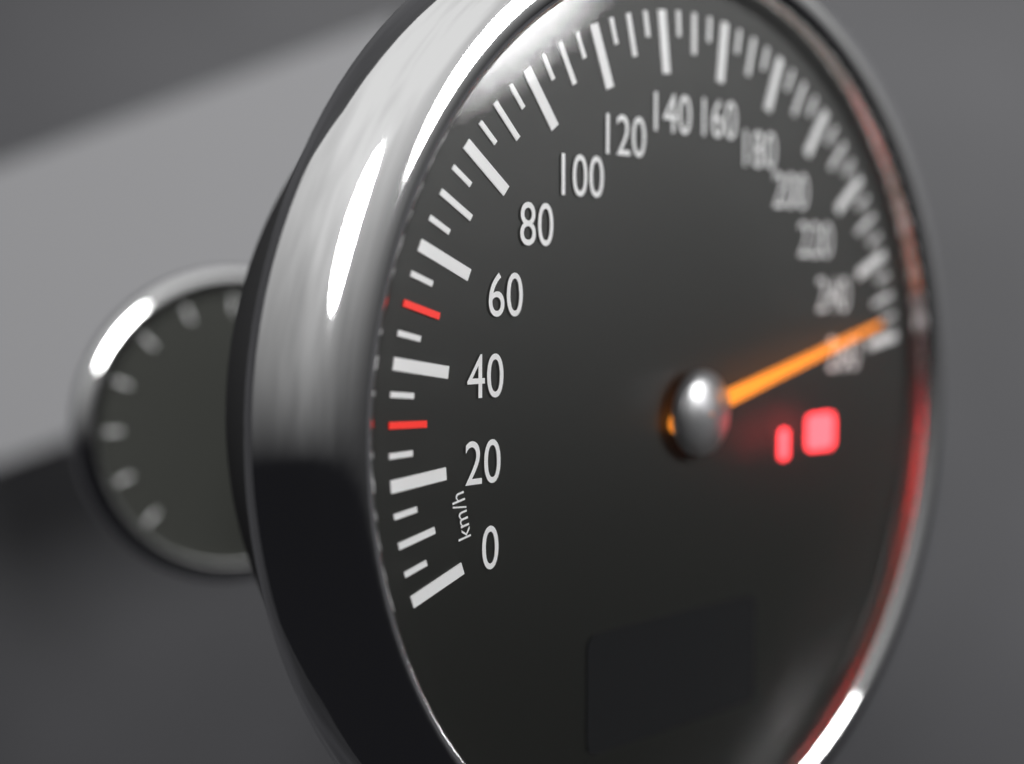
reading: 255 km/h
